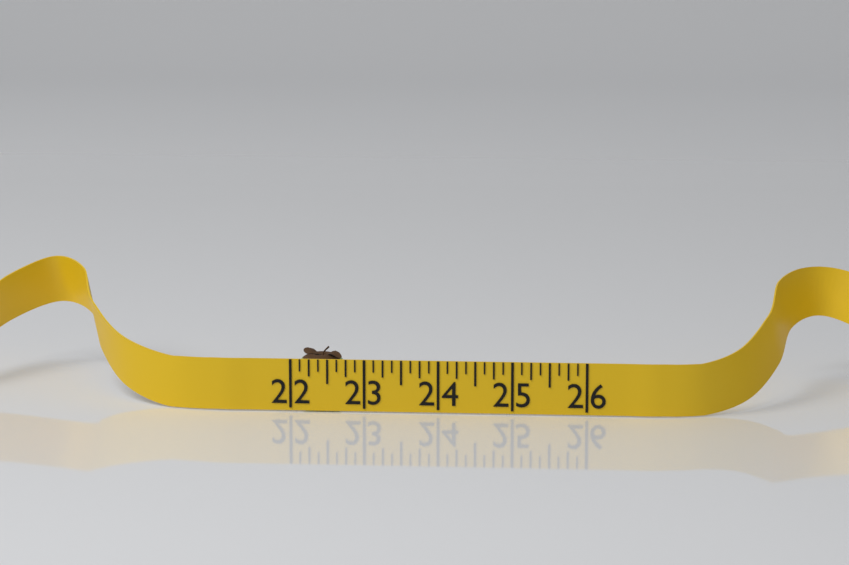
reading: 22.750 (no unit)
